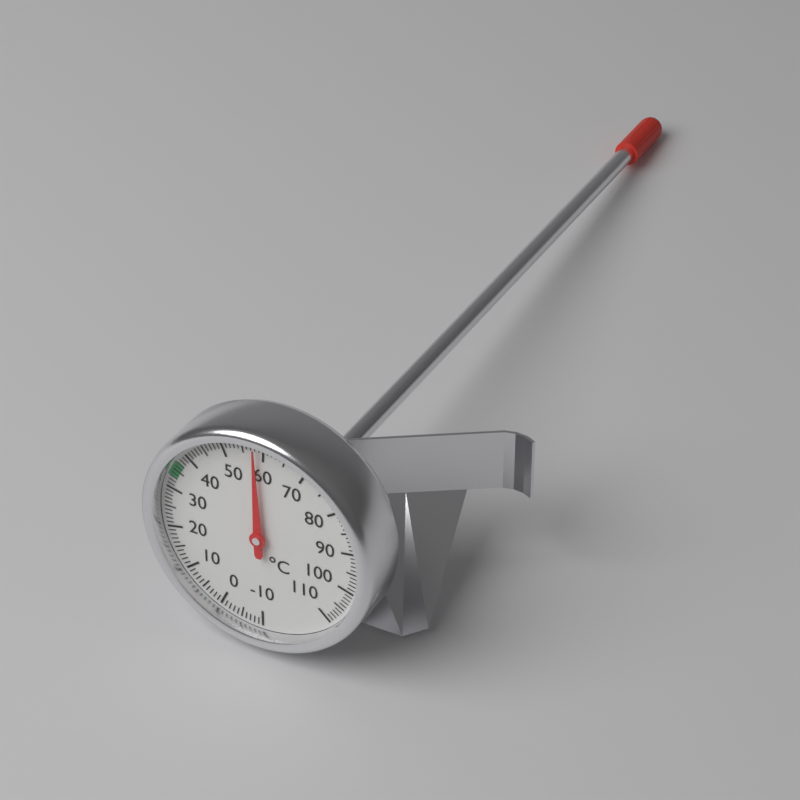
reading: 58 °C
